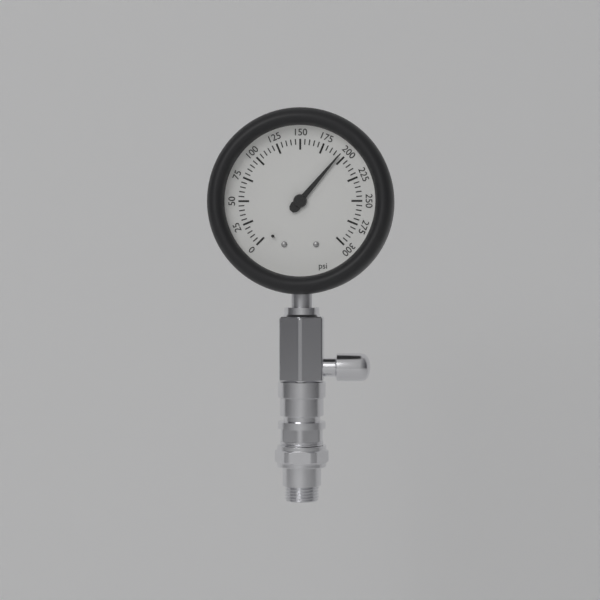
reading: 195 psi
